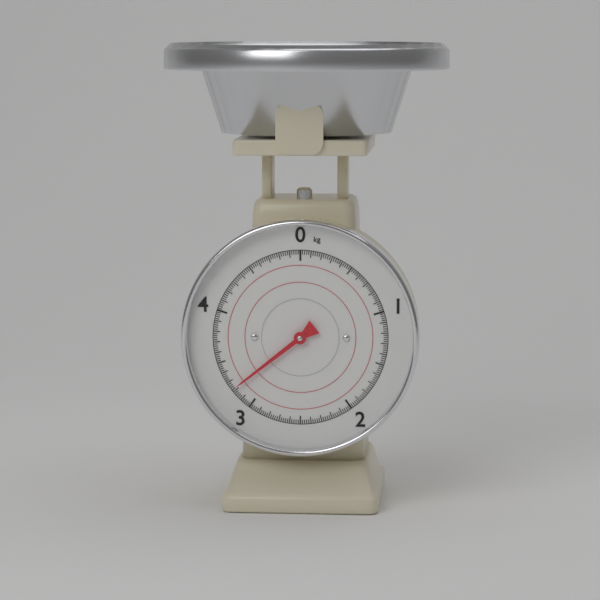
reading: 3.22 kg
